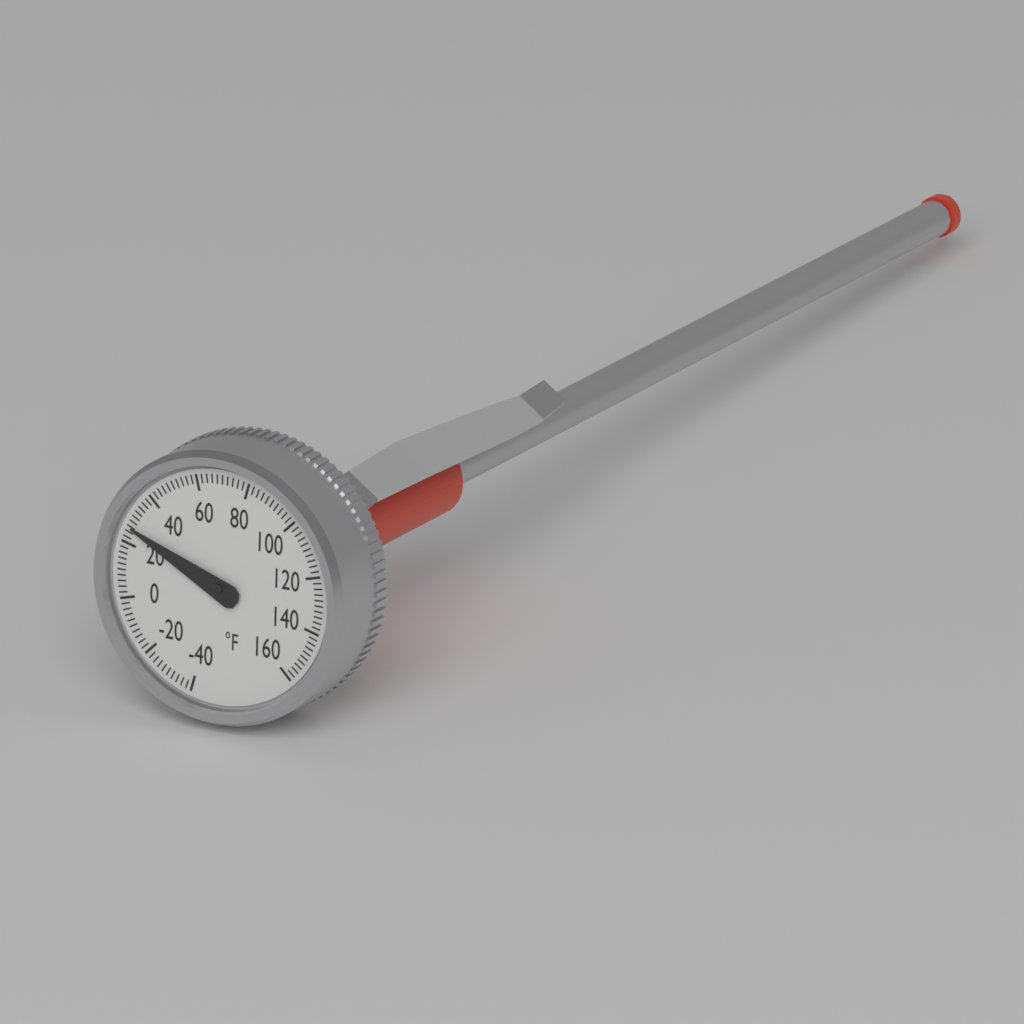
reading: 26 °F
